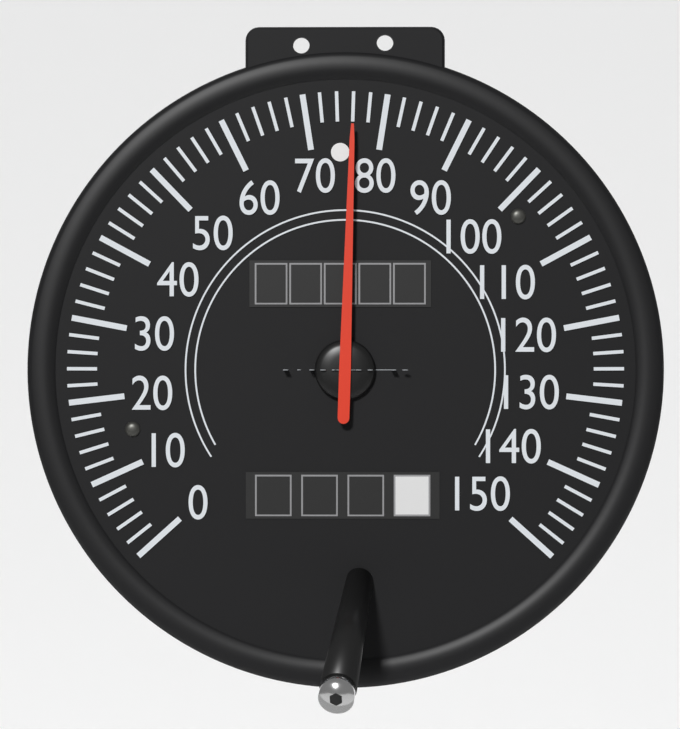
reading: 76 mph
